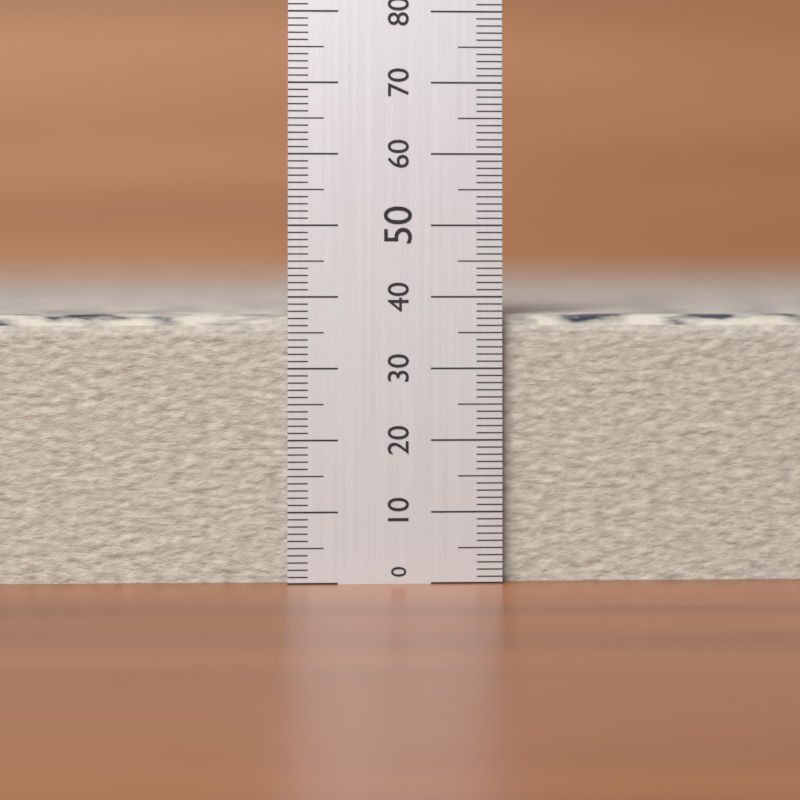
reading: 38 (no unit)
